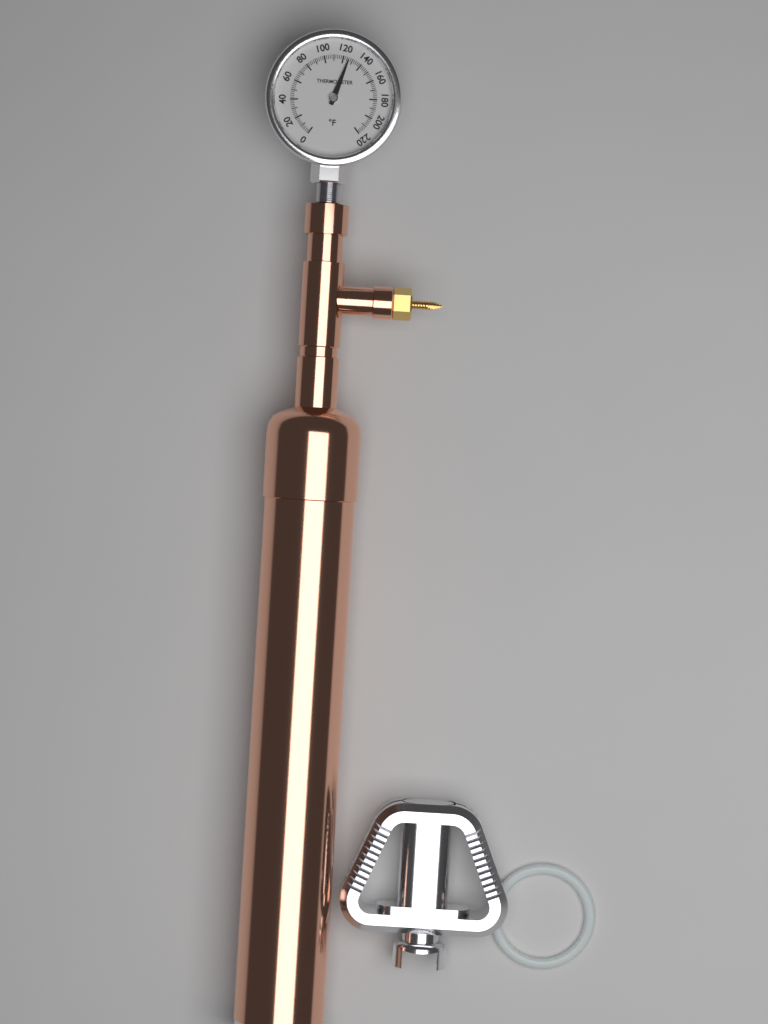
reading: 126 °F
